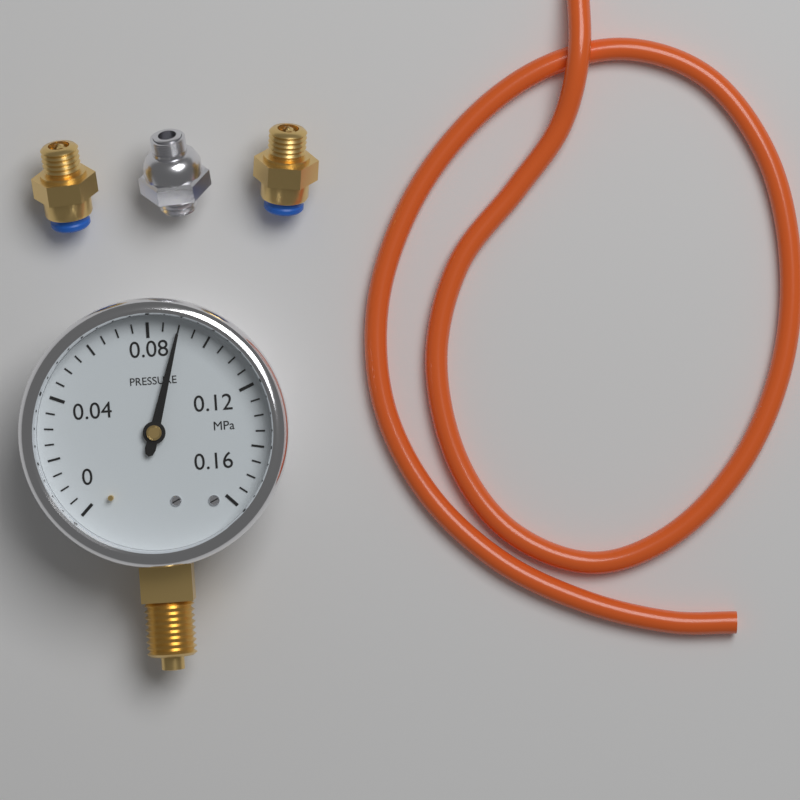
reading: 0.090 MPa
